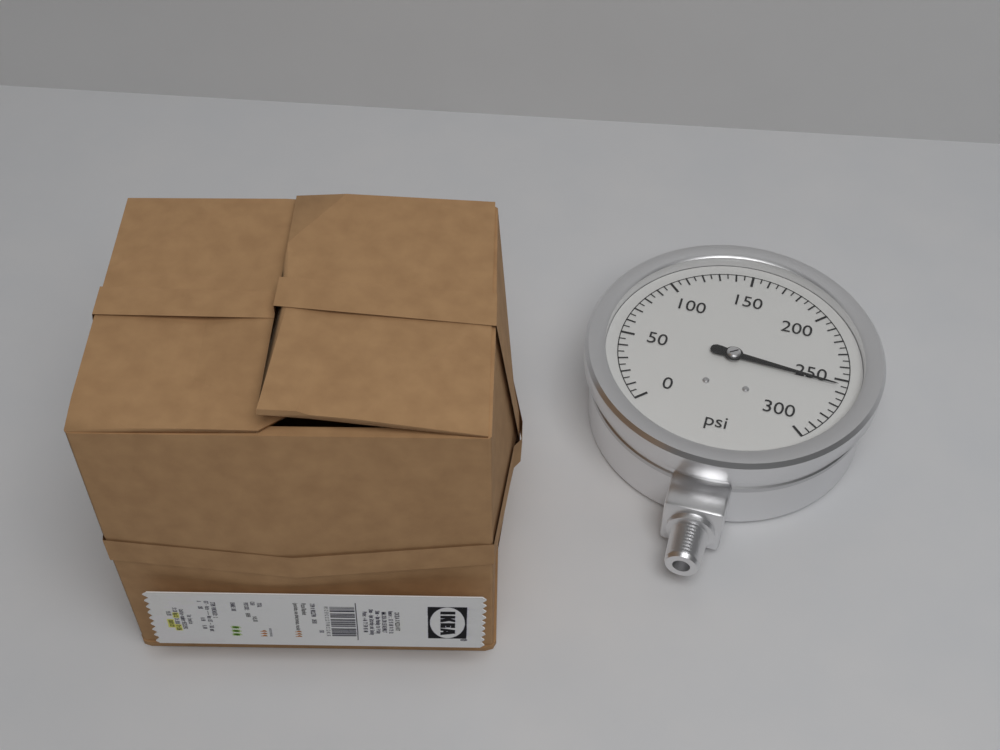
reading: 255 psi
